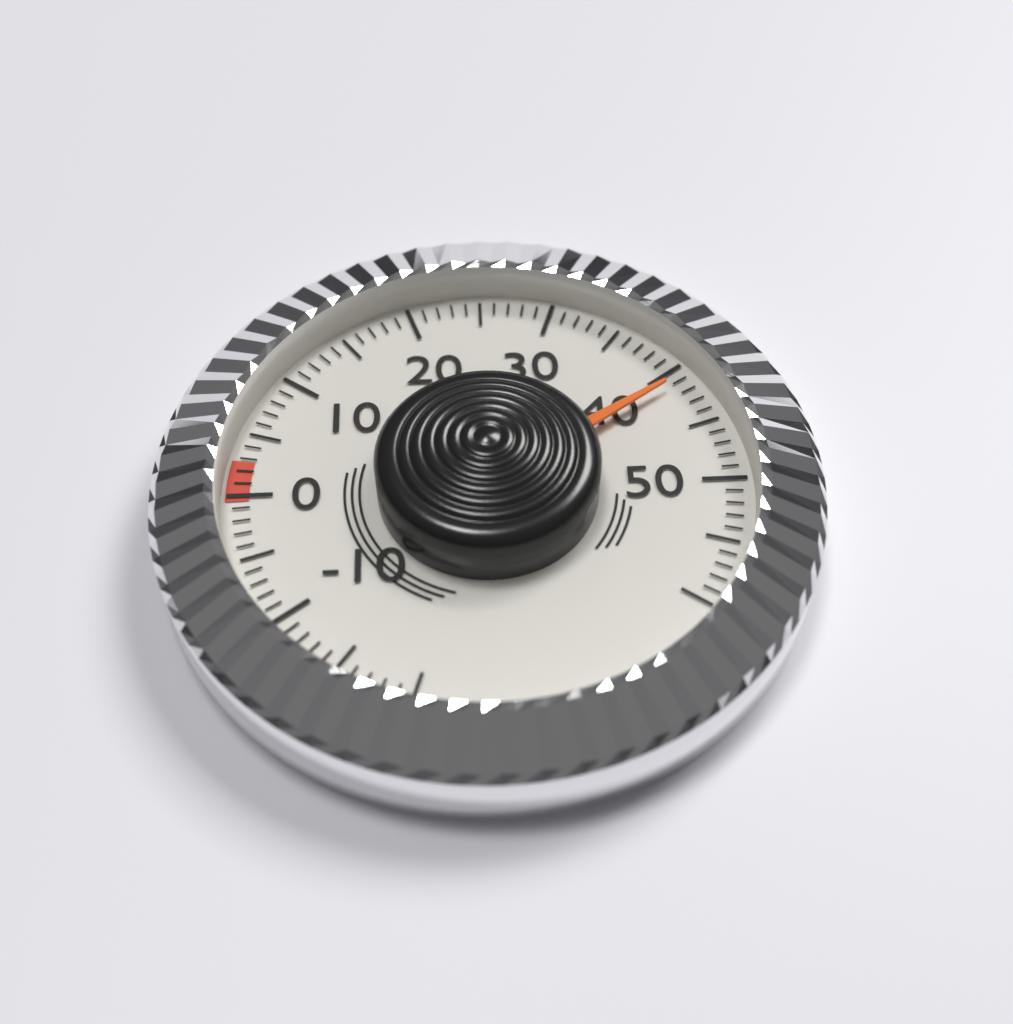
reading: 41 (no unit)
